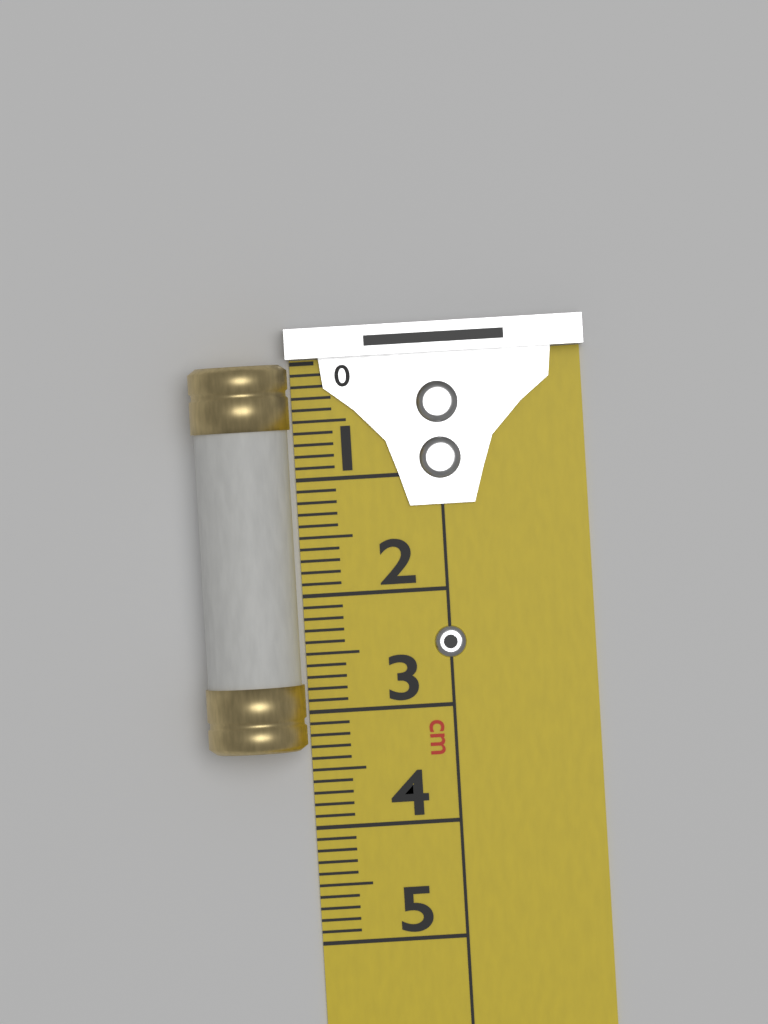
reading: 3.3 cm
